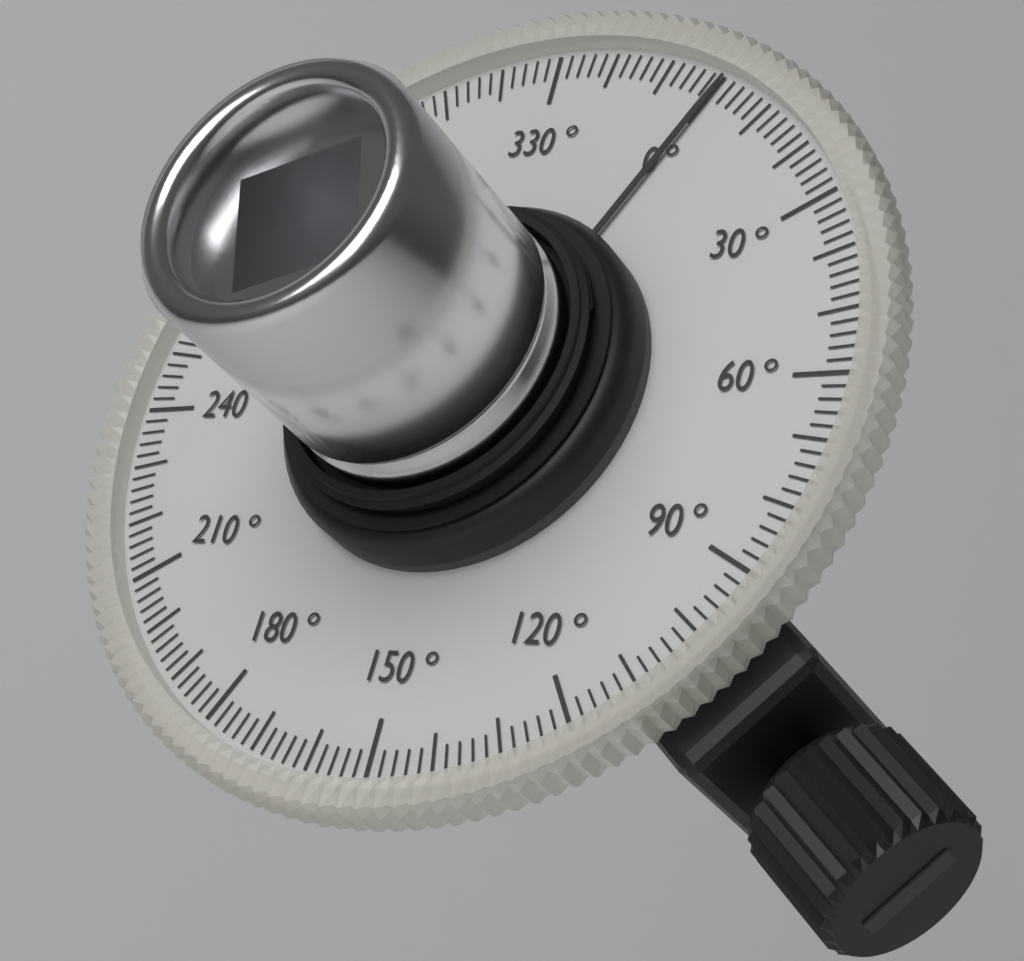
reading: 0 °
